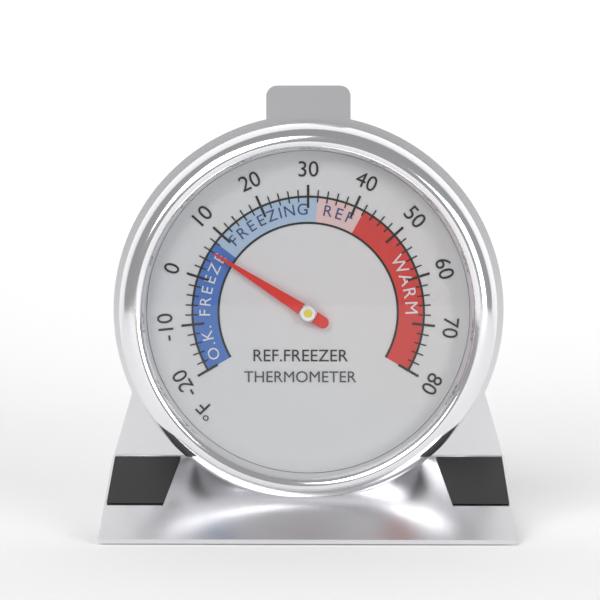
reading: 6 °F
